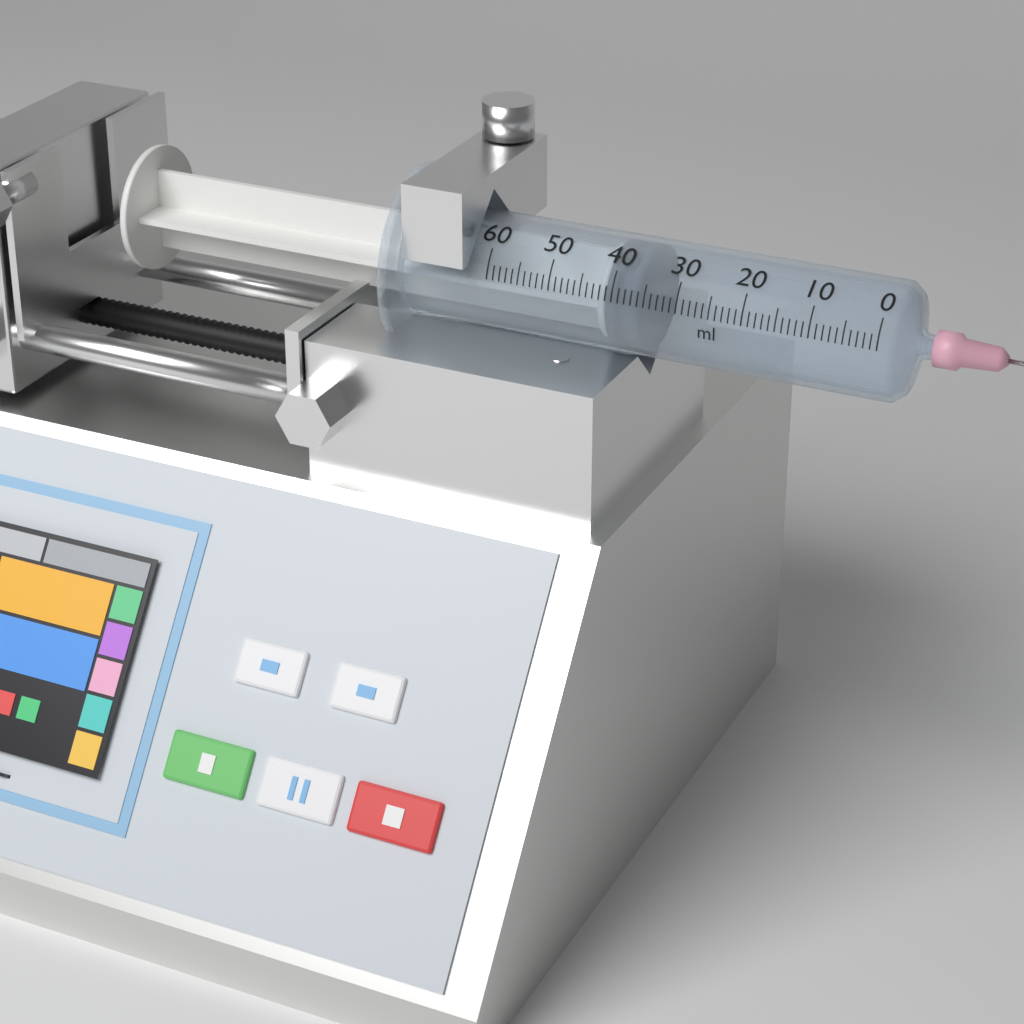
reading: 36 ml
